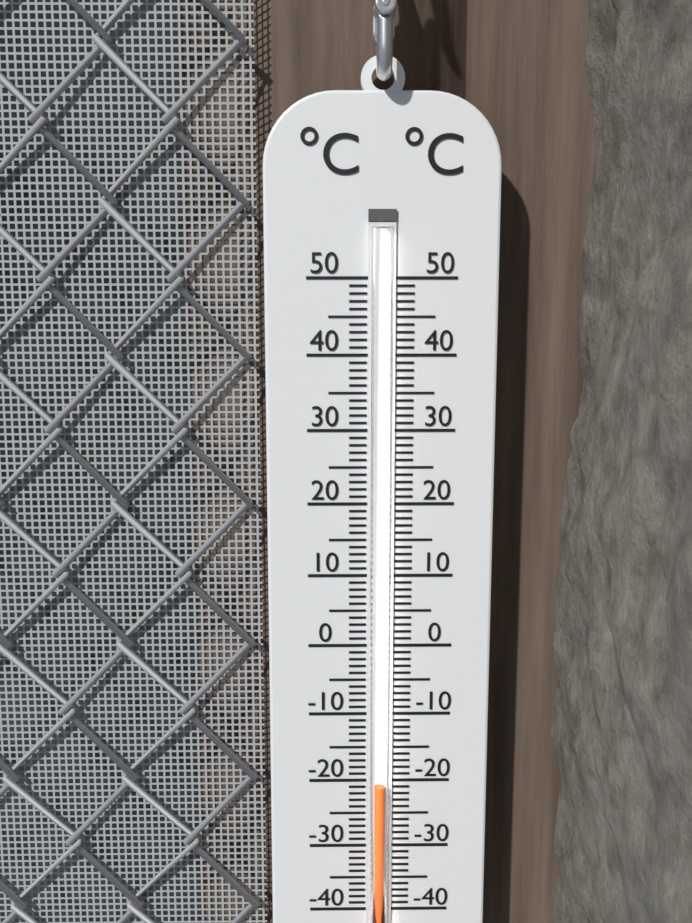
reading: -20 °C
